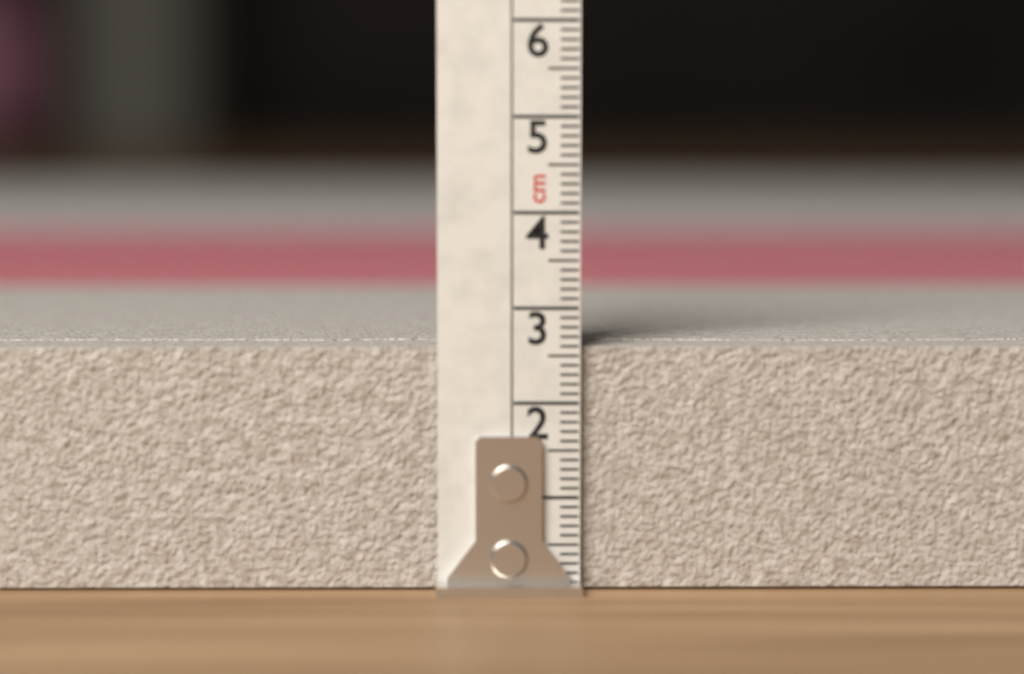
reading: 2.6 cm
